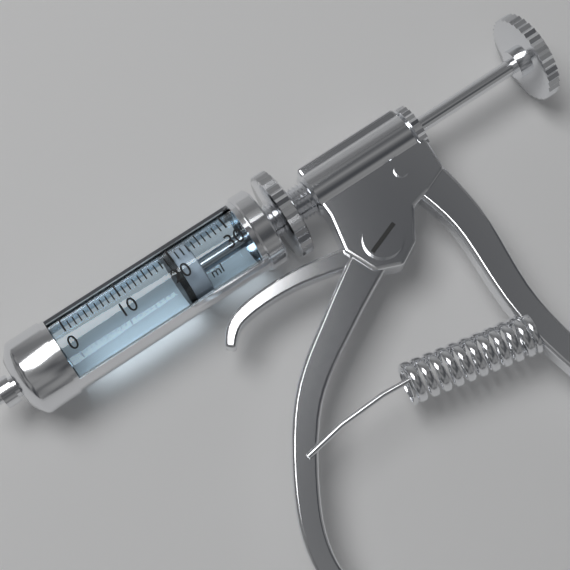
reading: 19 ml
